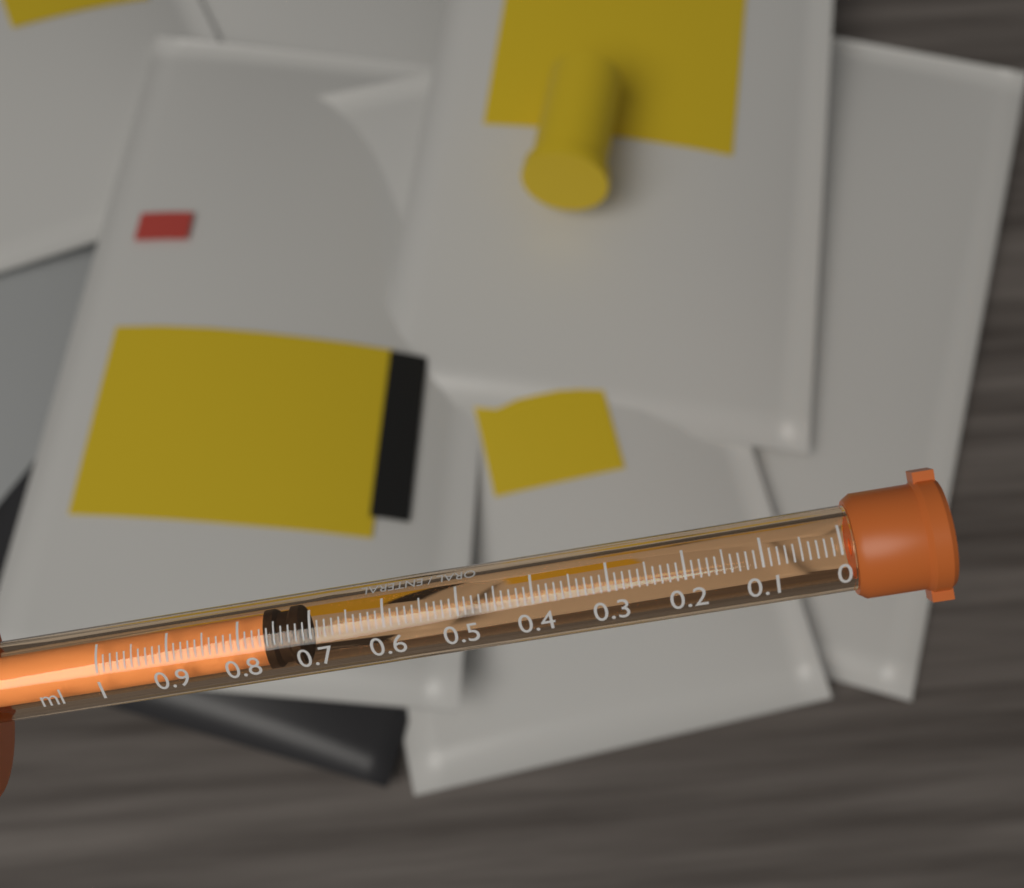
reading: 0.72 ml
